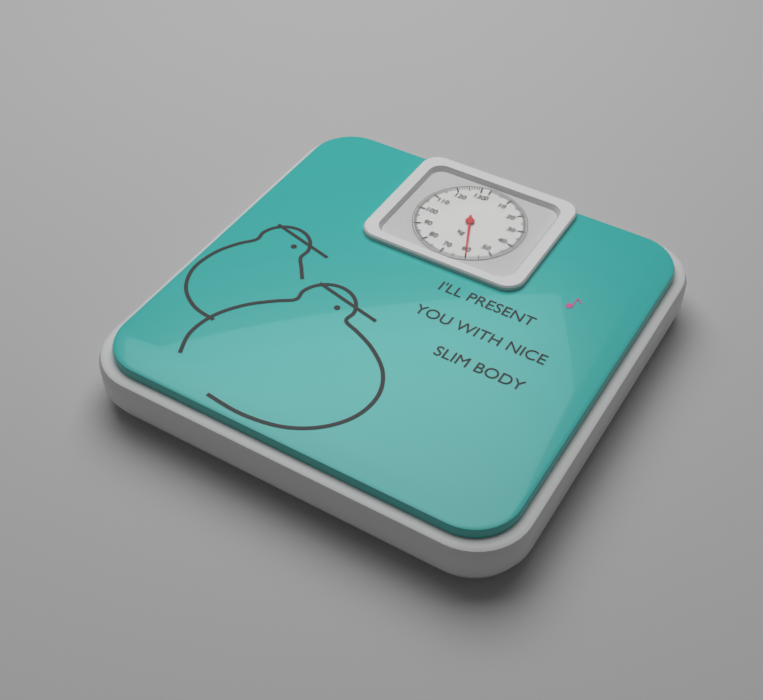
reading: 60 kg
